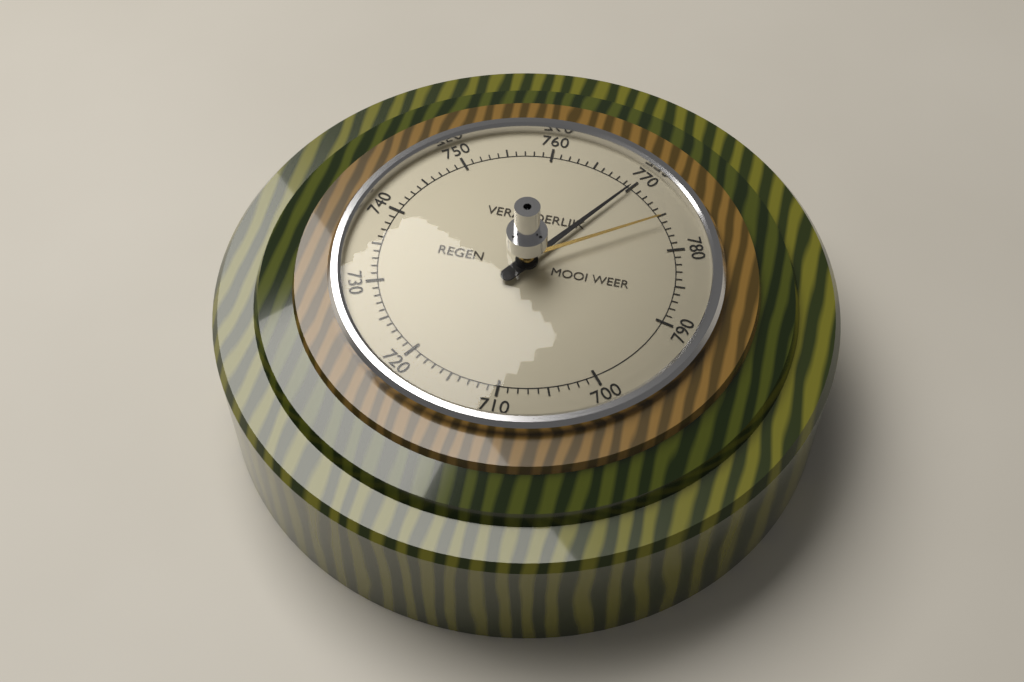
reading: 770 (no unit)
